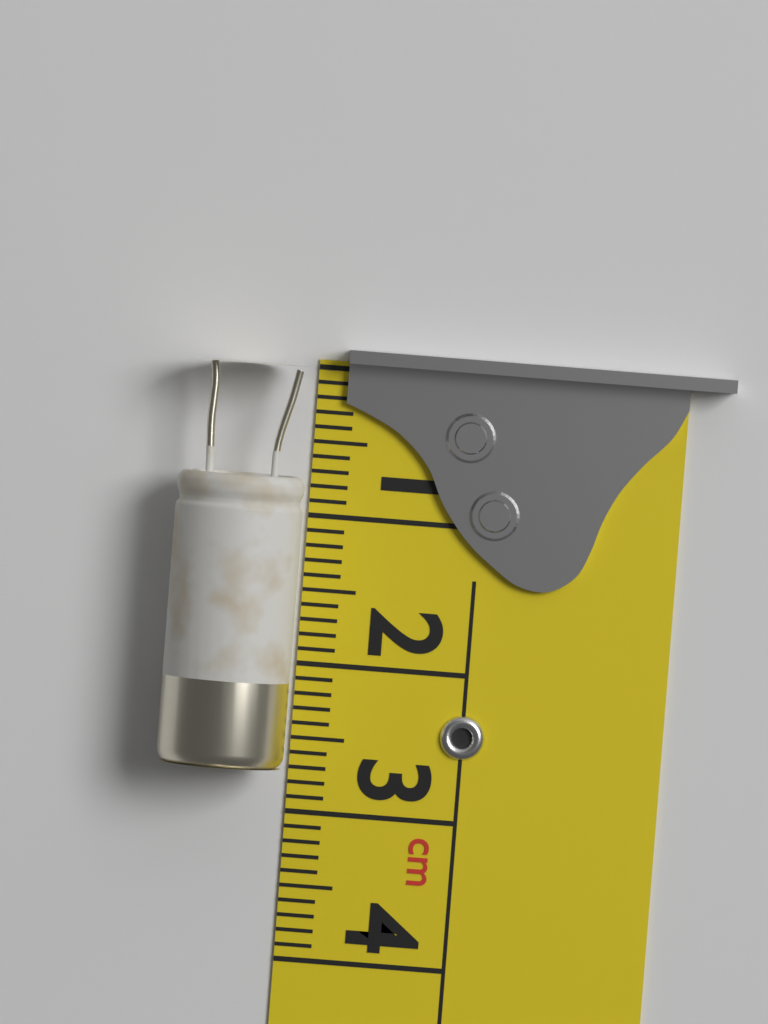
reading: 2.7 cm
